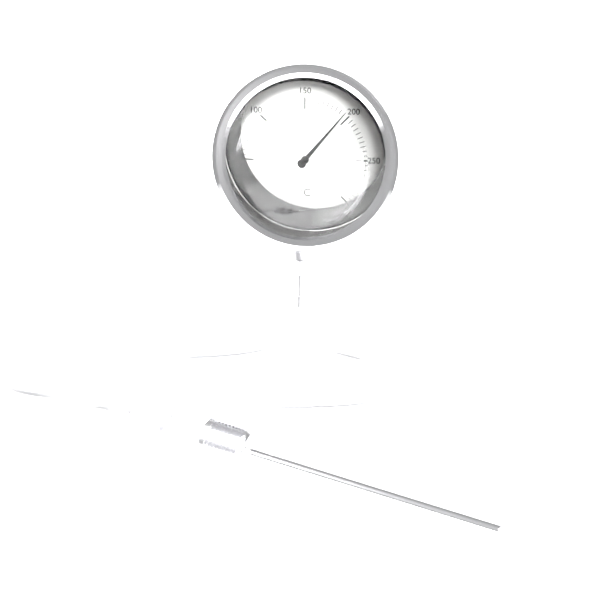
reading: 195 °C
